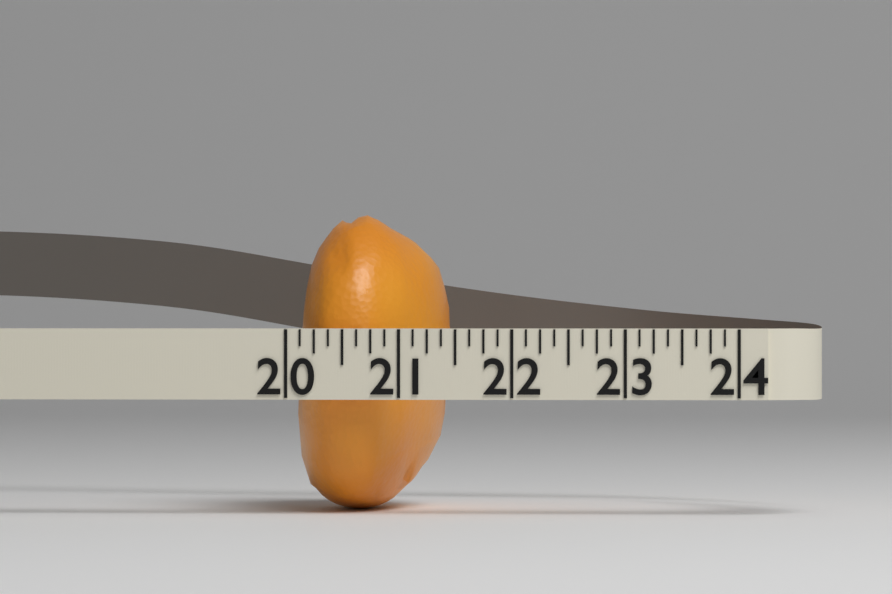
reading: 21.375 (no unit)
